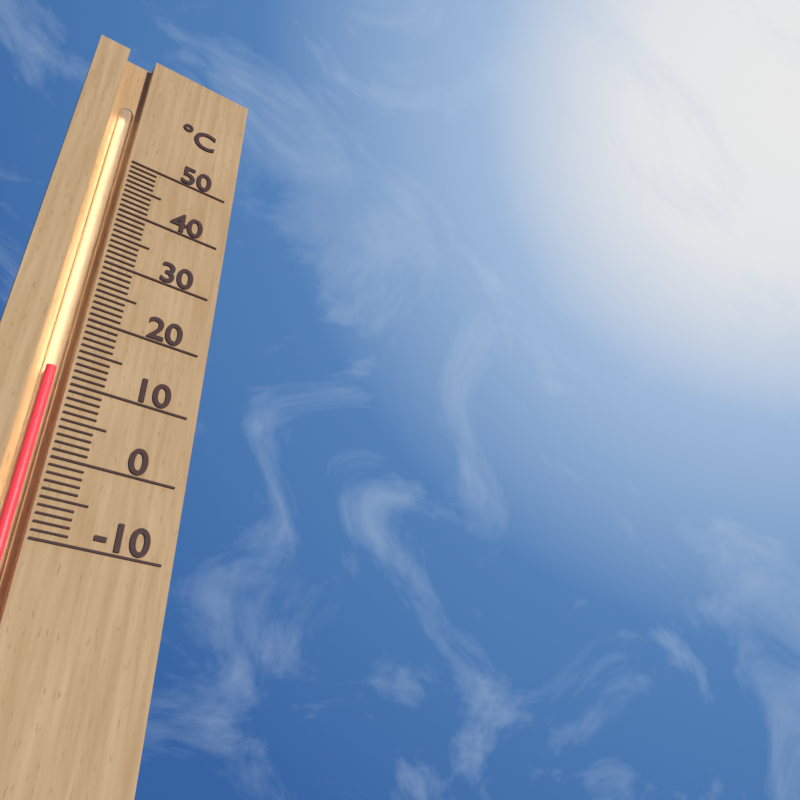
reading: 12 °C
